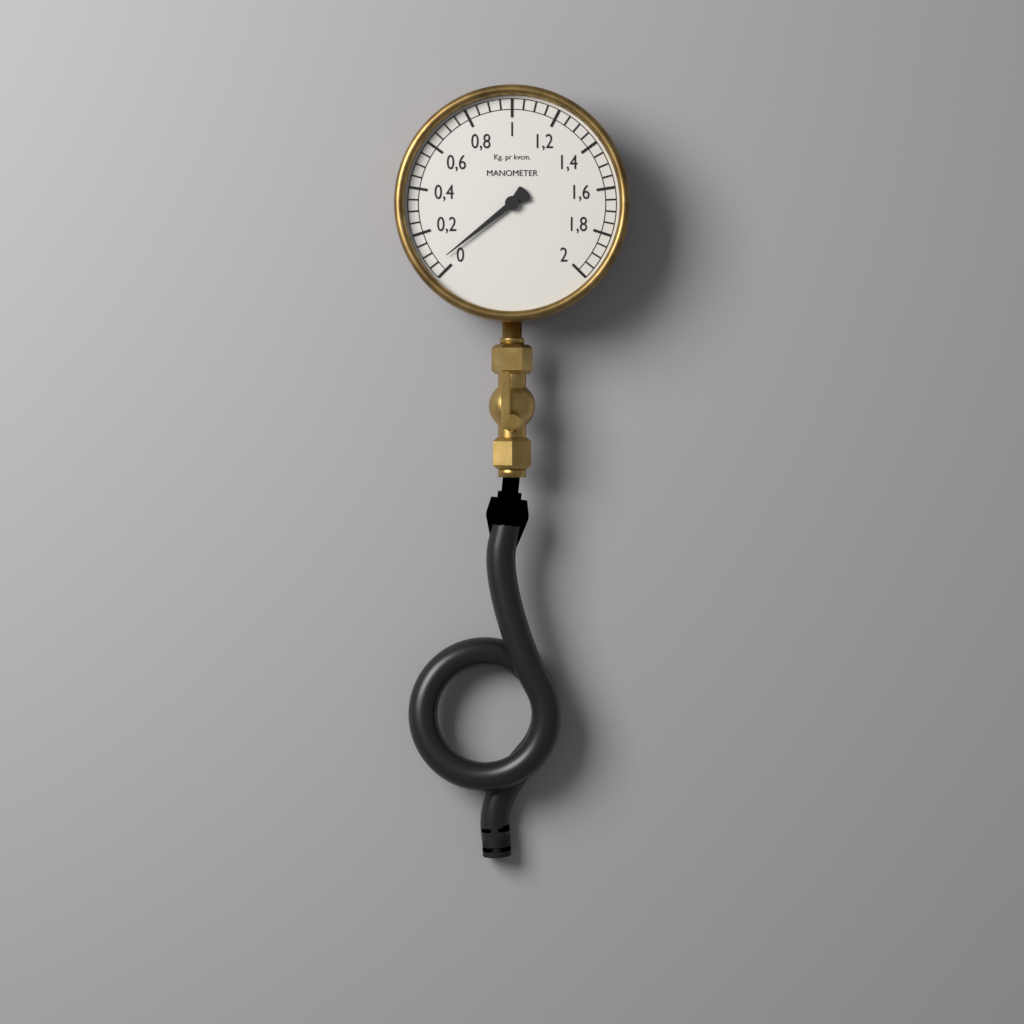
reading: 0.05 kg/cm²
